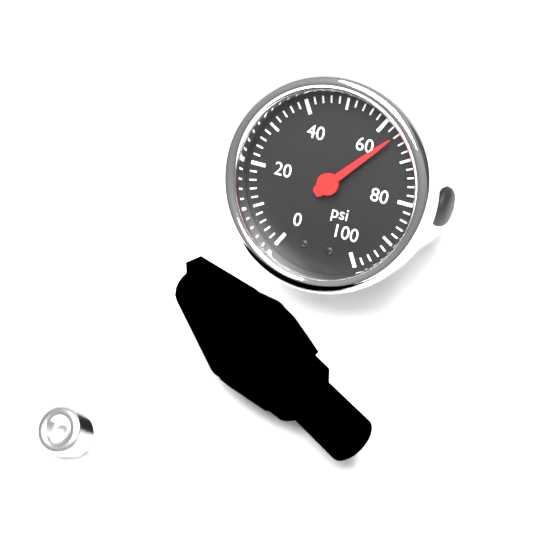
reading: 64 psi
